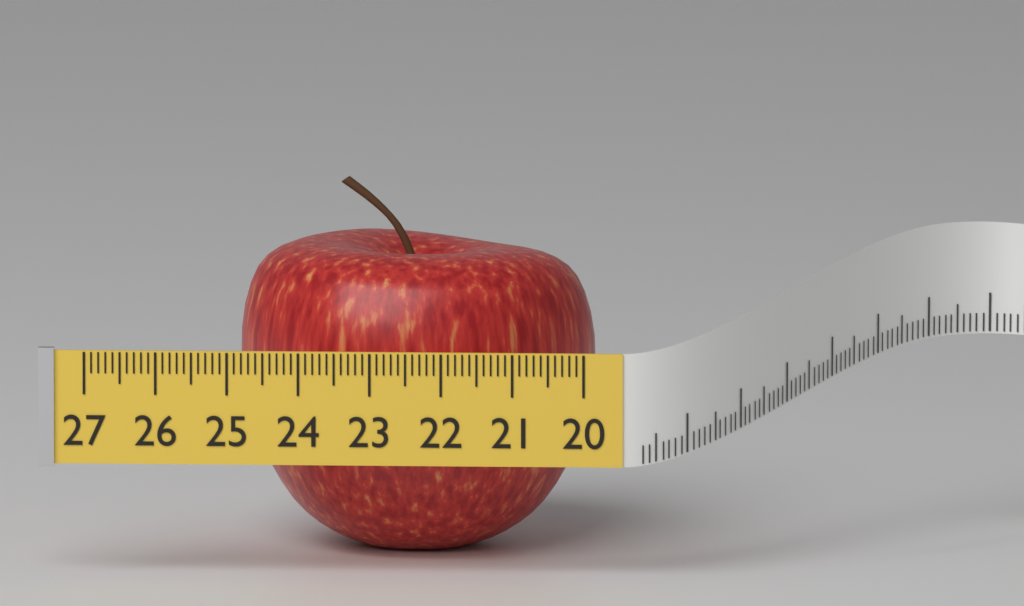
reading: 25.0 (no unit)
